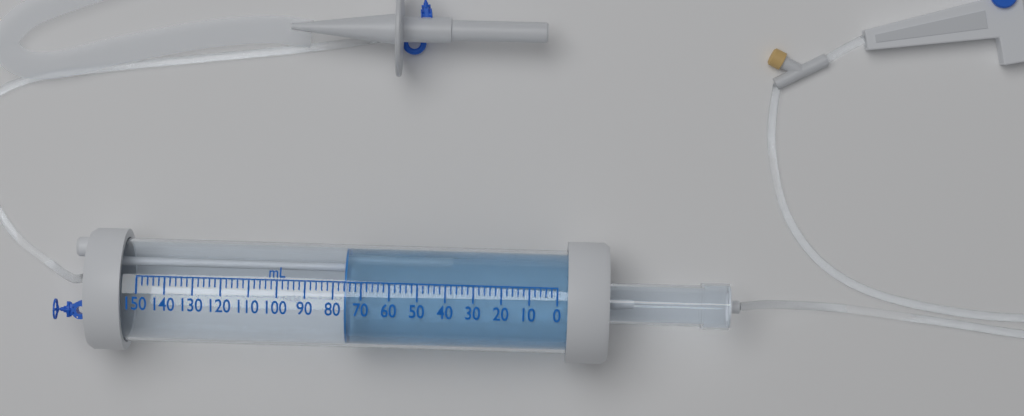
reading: 76 mL
